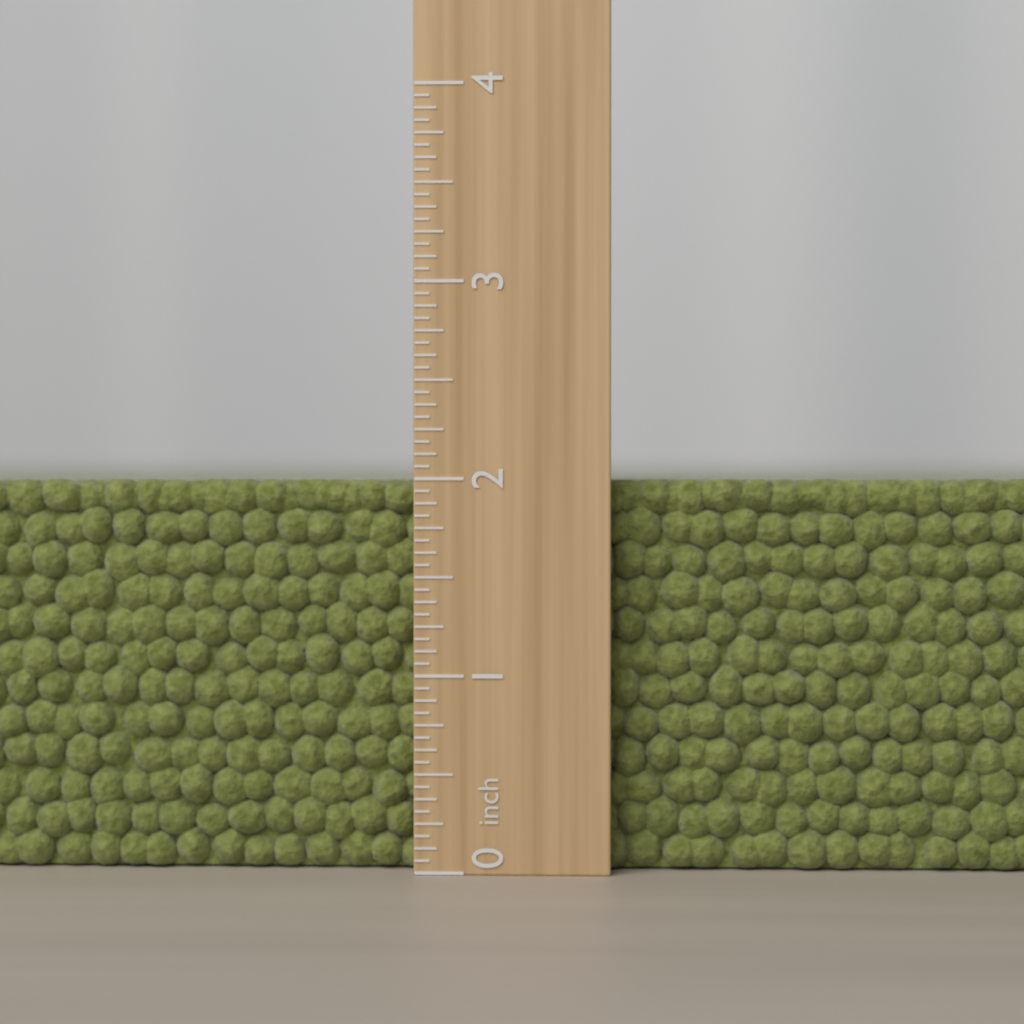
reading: 2.0000 inch
